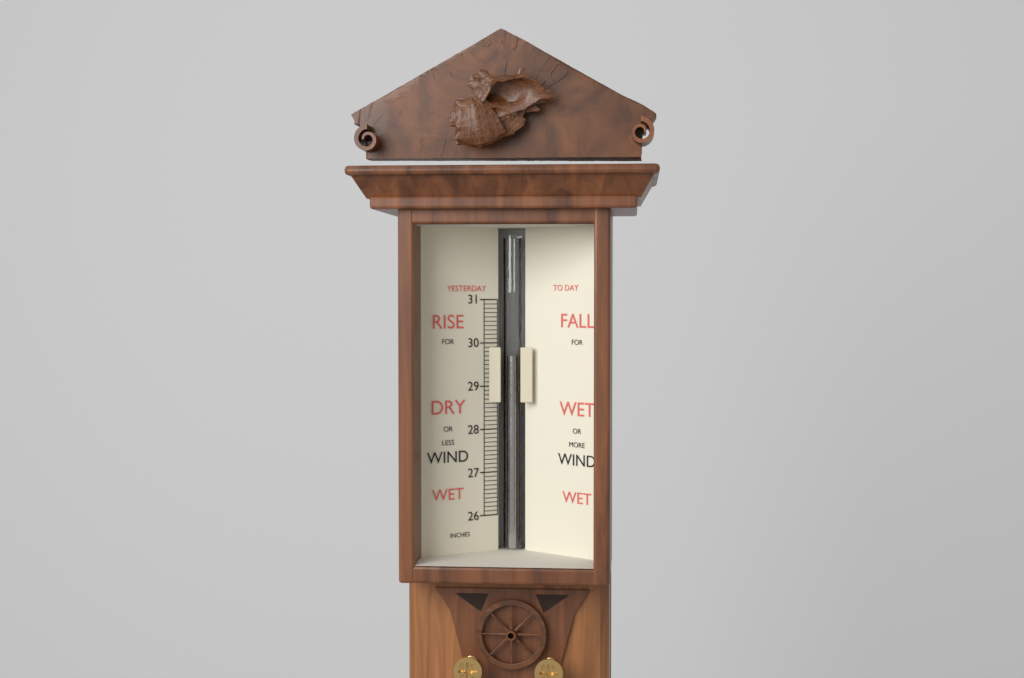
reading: 29.7 in
